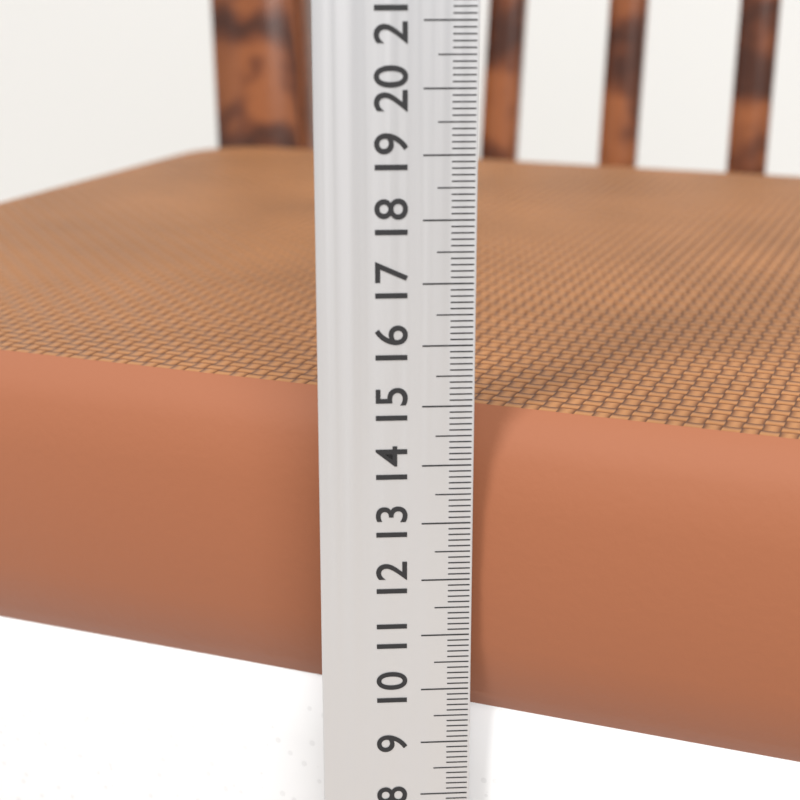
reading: 14.7 cm
